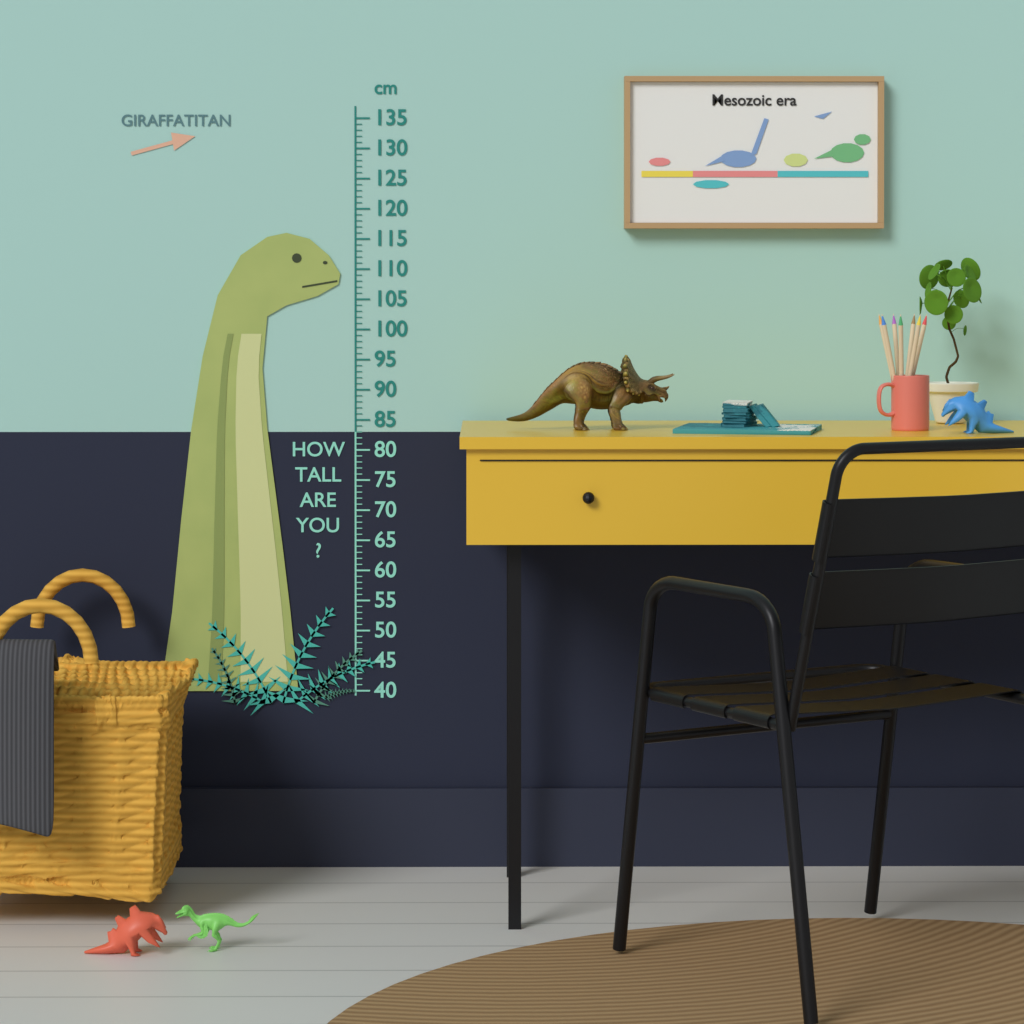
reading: 116 cm
